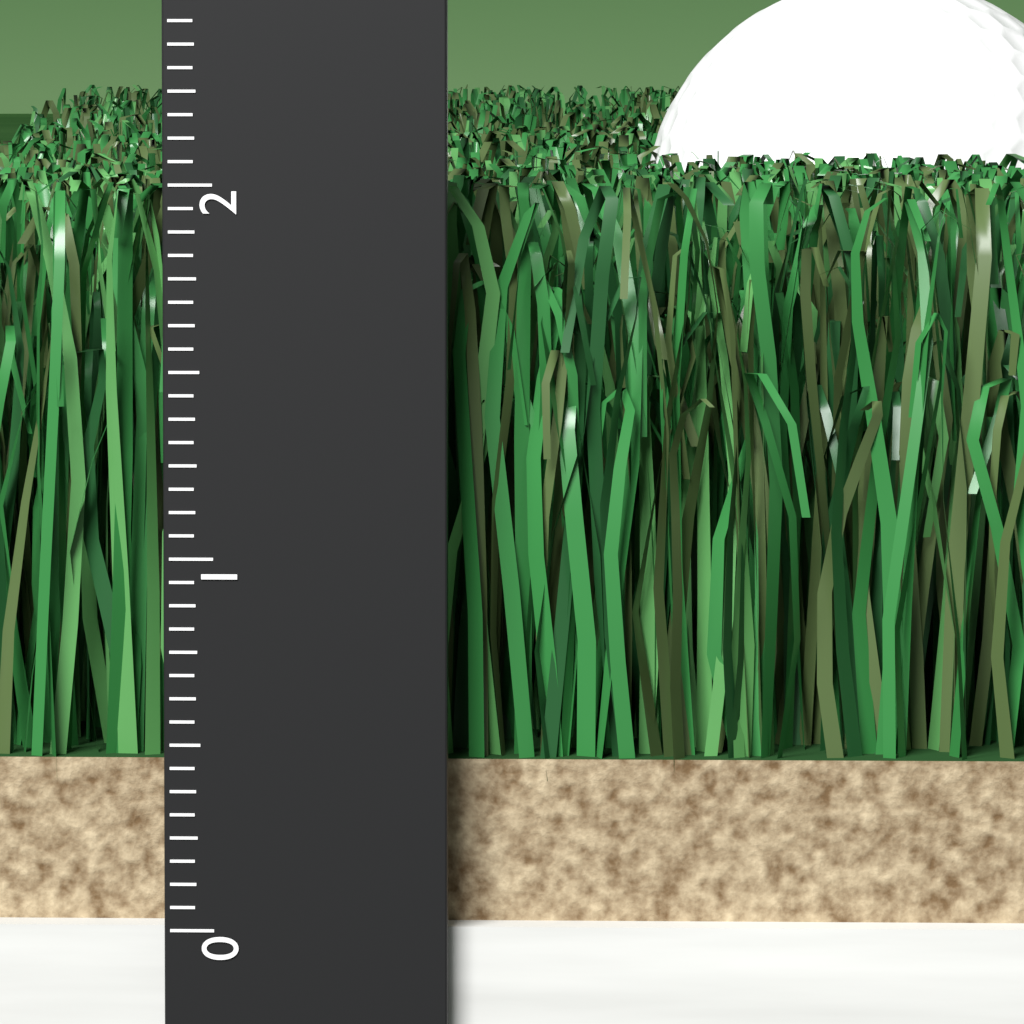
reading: 2.0000 (no unit)
